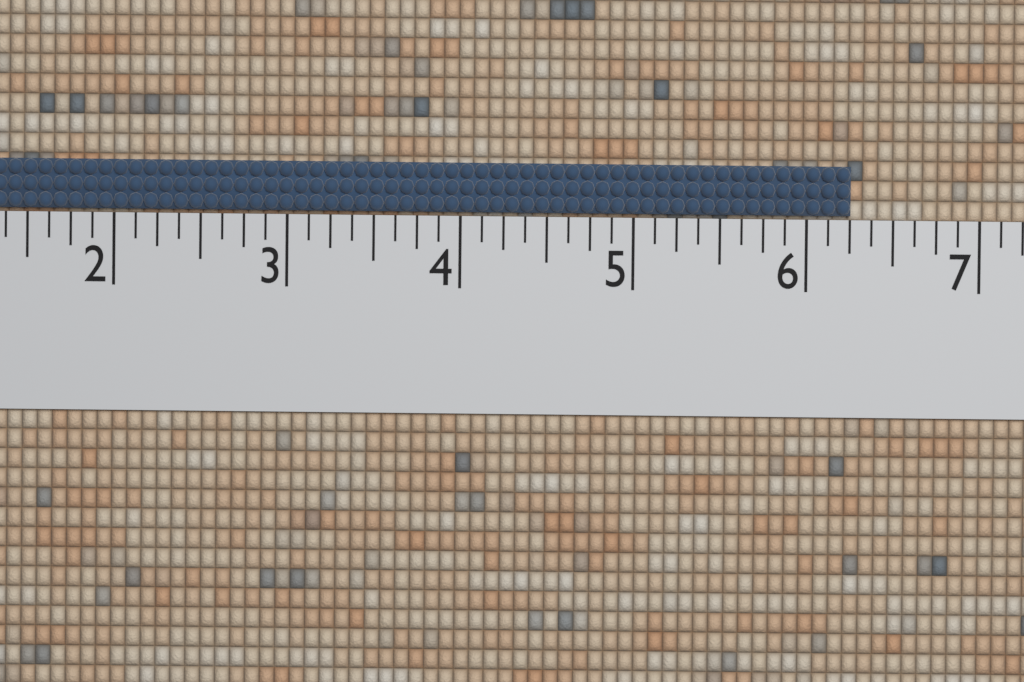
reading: 6.250 (no unit)
